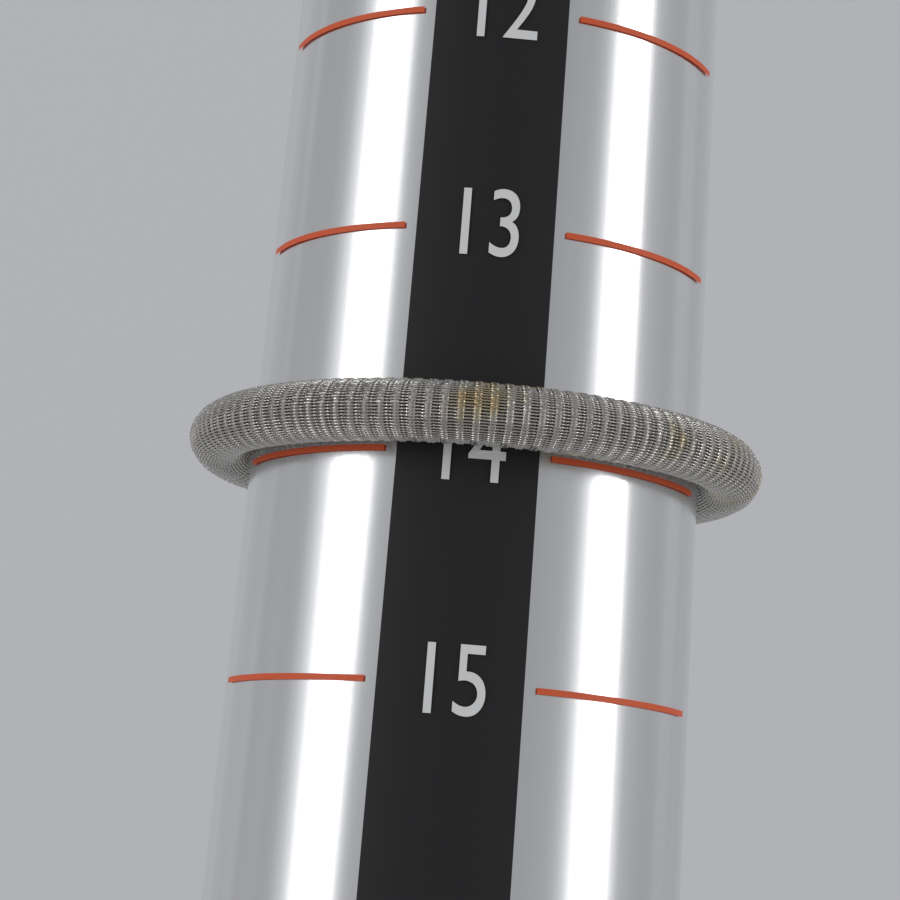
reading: 14 (no unit)
